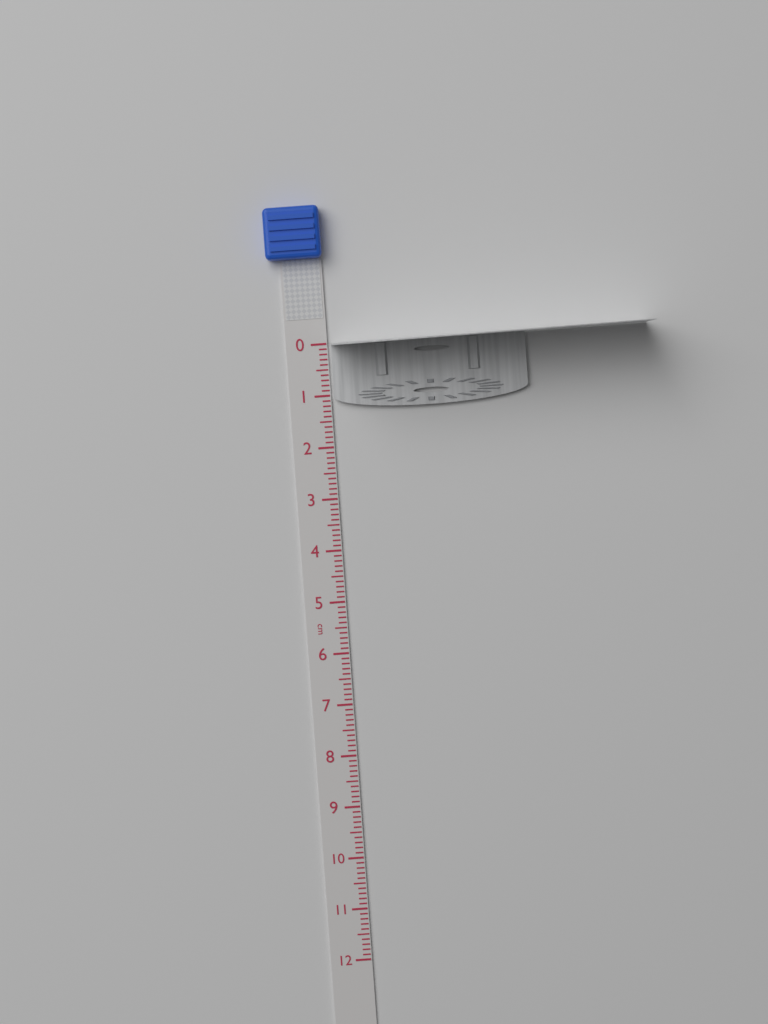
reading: 1.3 cm
